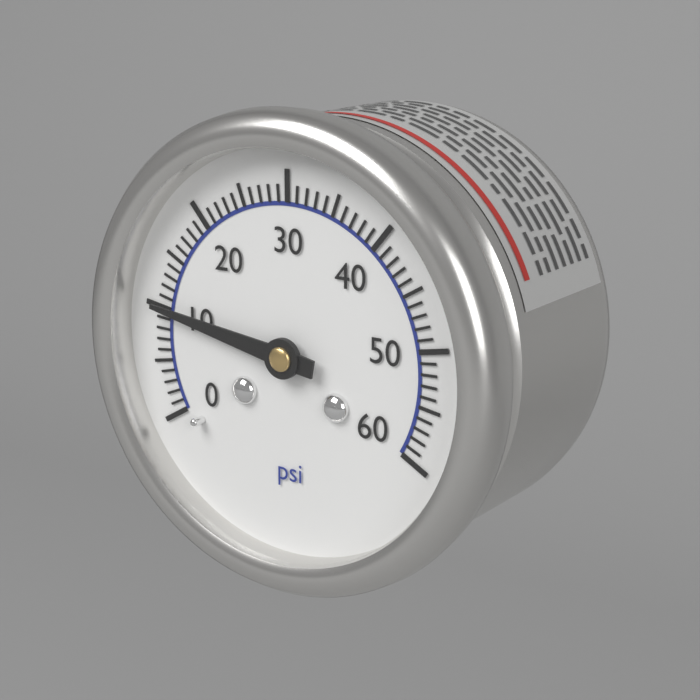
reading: 10 psi
